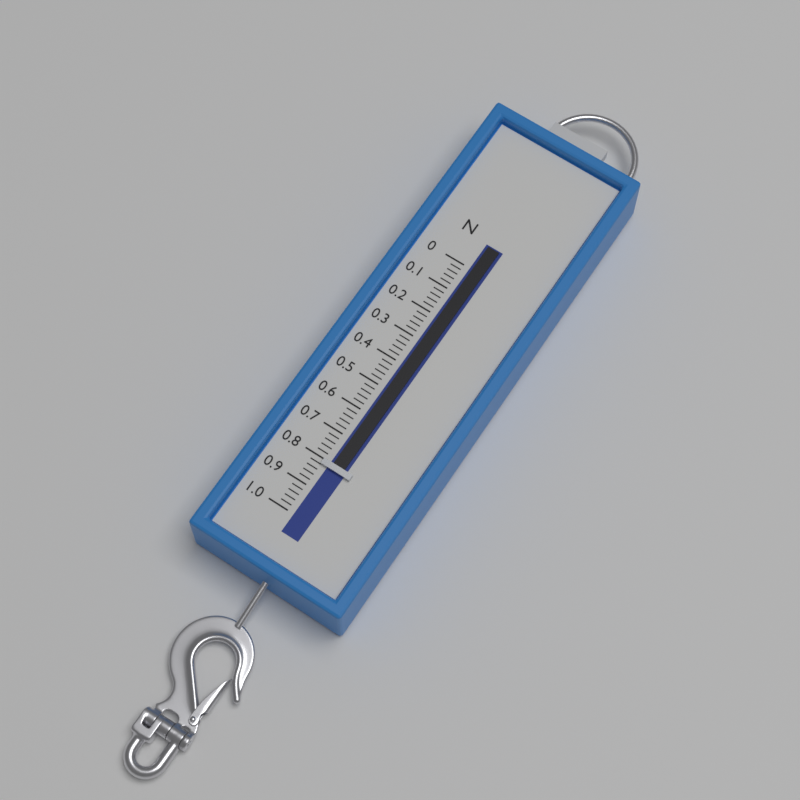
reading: 0.82 N
